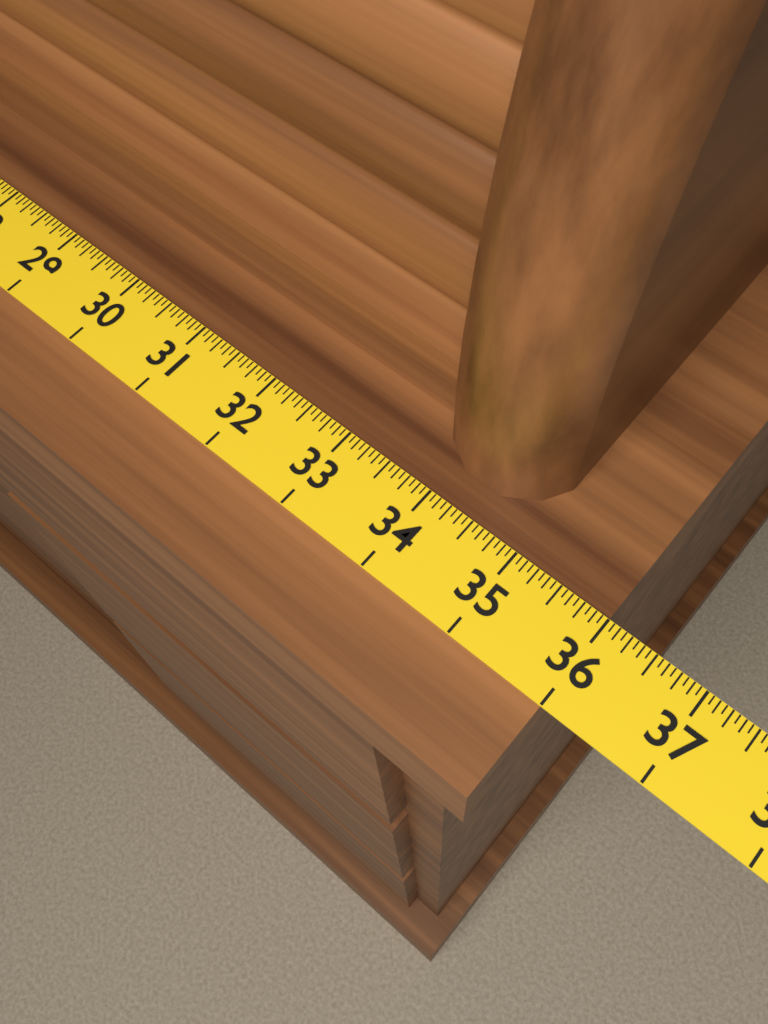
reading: 36.0000 (no unit)
